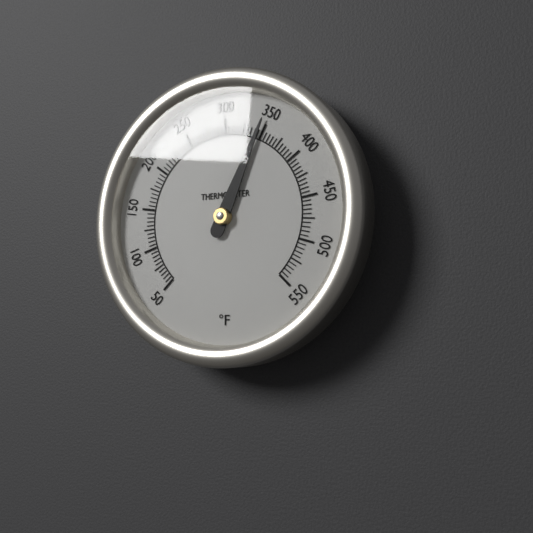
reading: 345 °F
